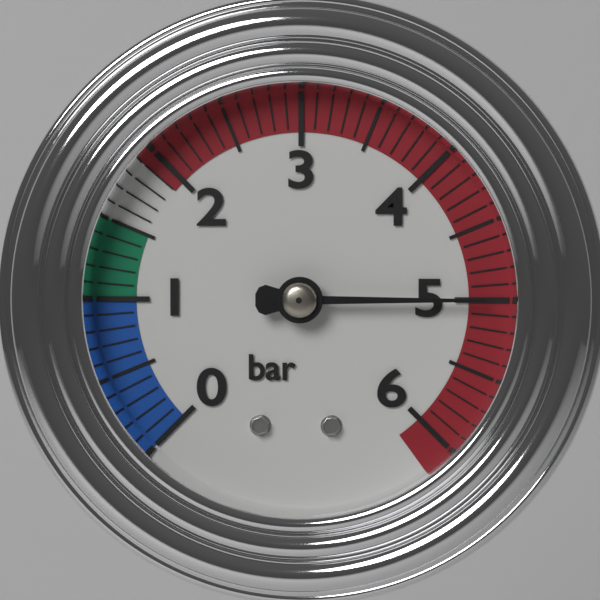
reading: 5.0 bar
